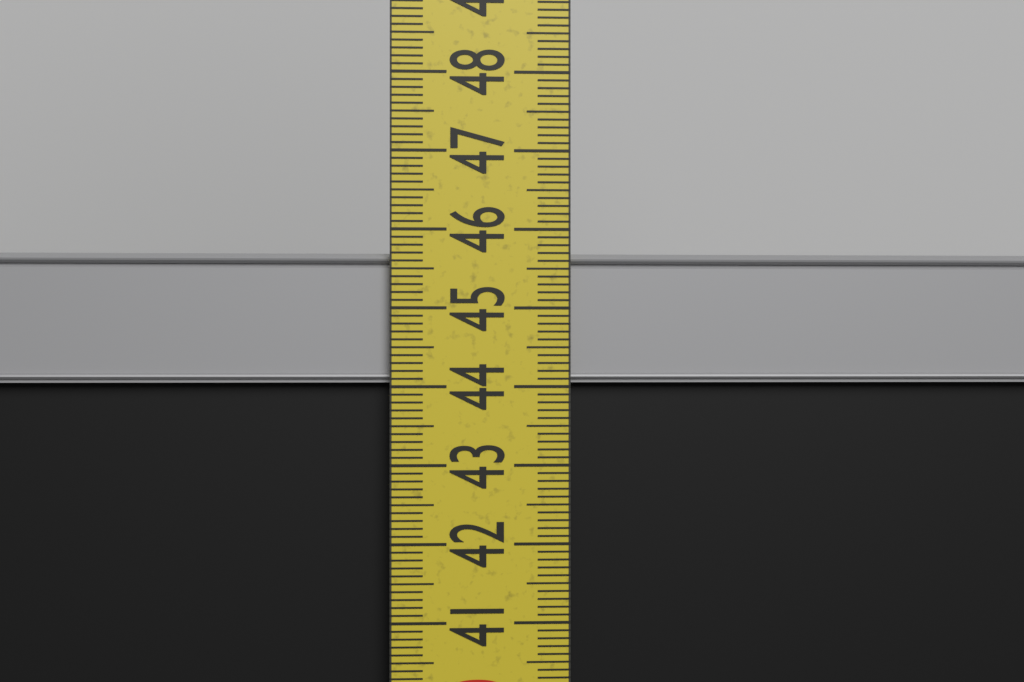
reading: 45.7 cm
